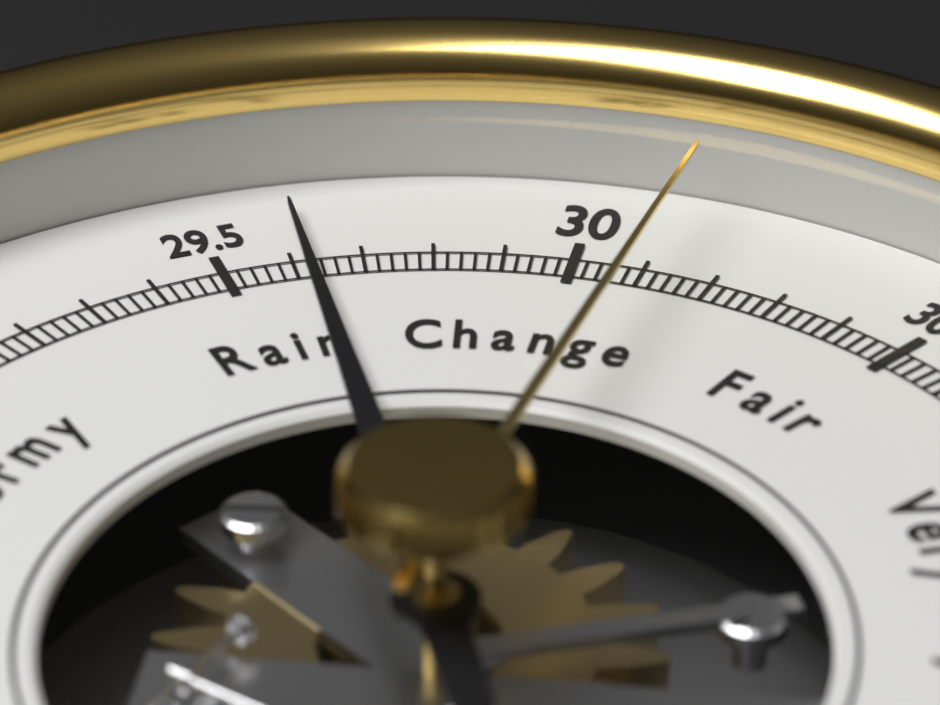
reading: 29.62 inHg
